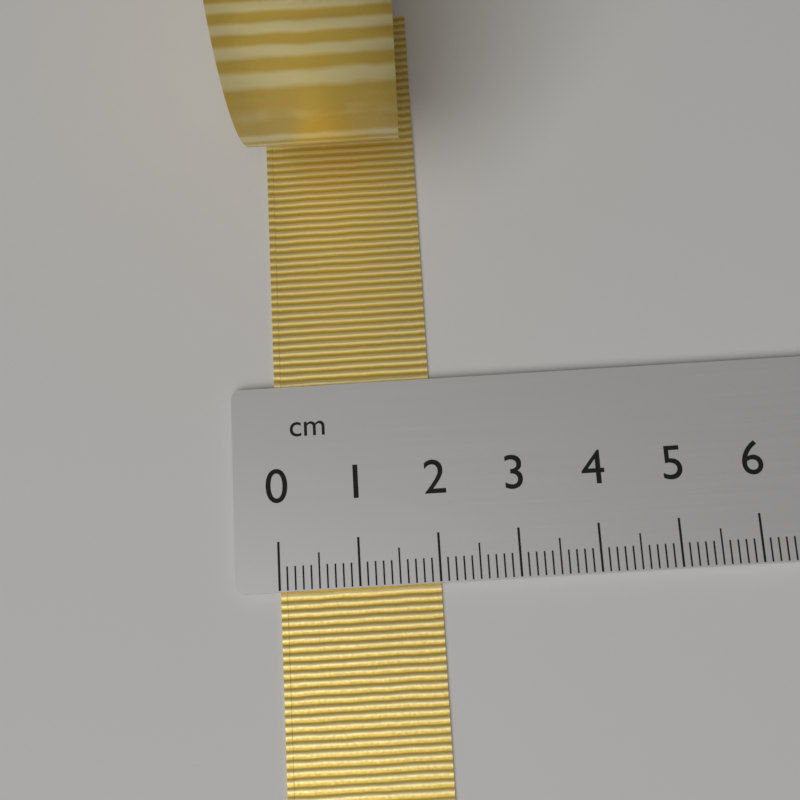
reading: 2.0 cm
